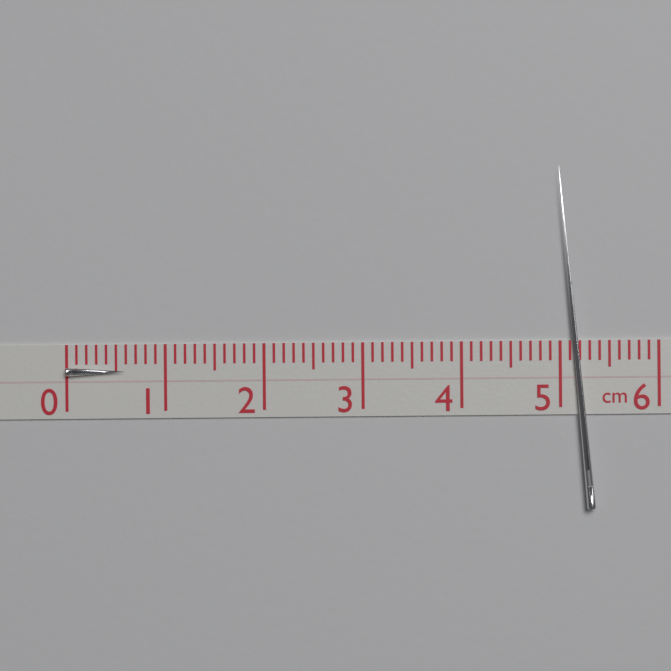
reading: 0.6 cm
